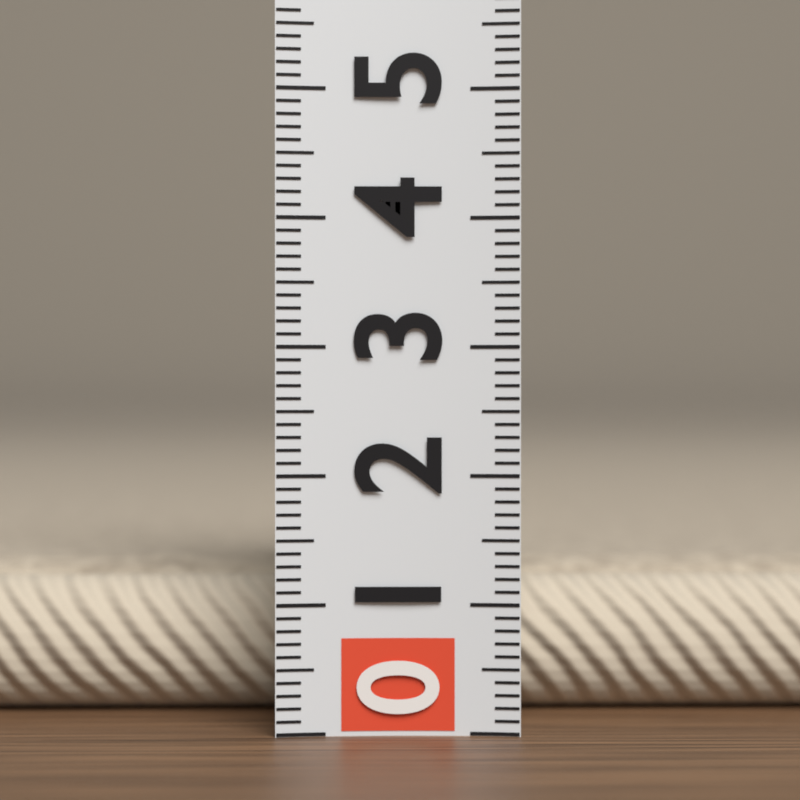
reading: 1.2 (no unit)
